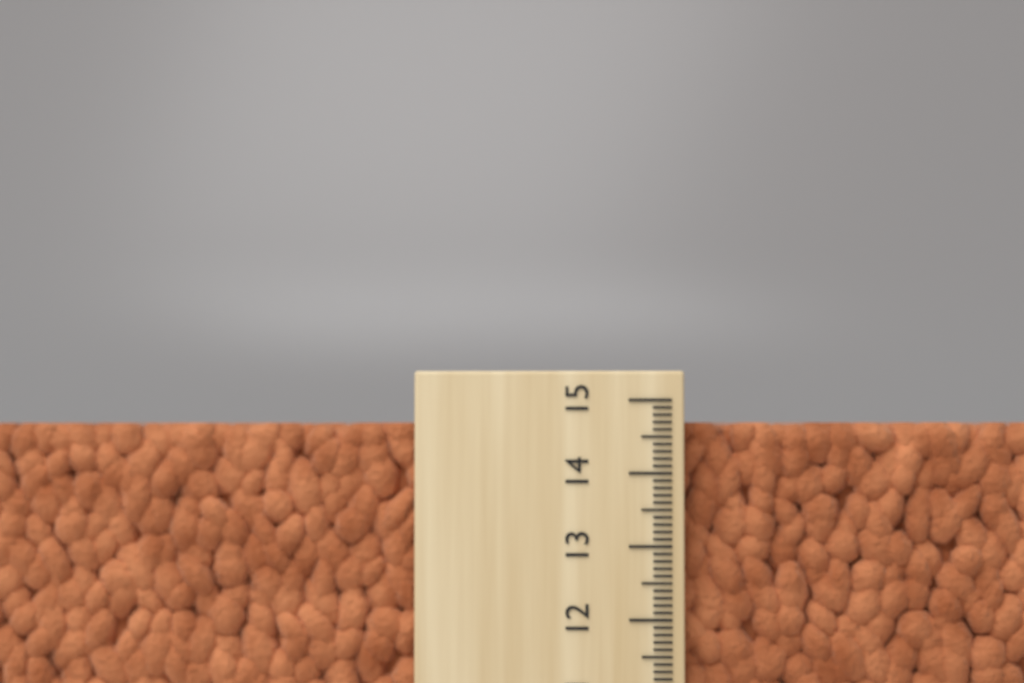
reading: 14.7 (no unit)
